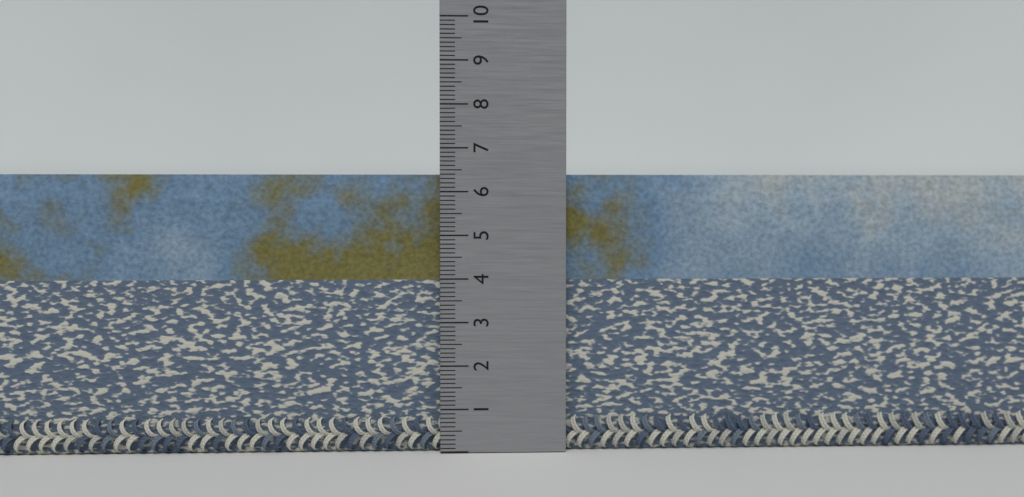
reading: 6.4 (no unit)
